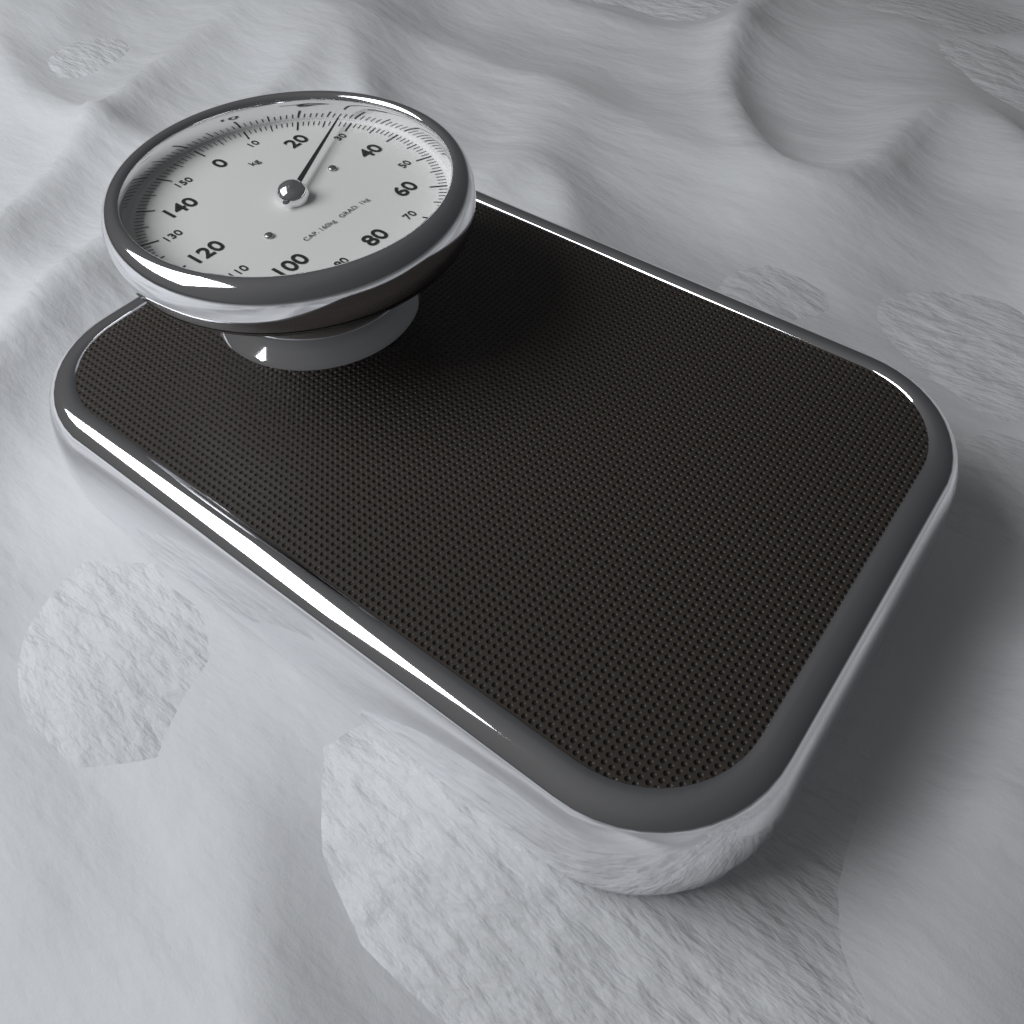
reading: 28 kg
